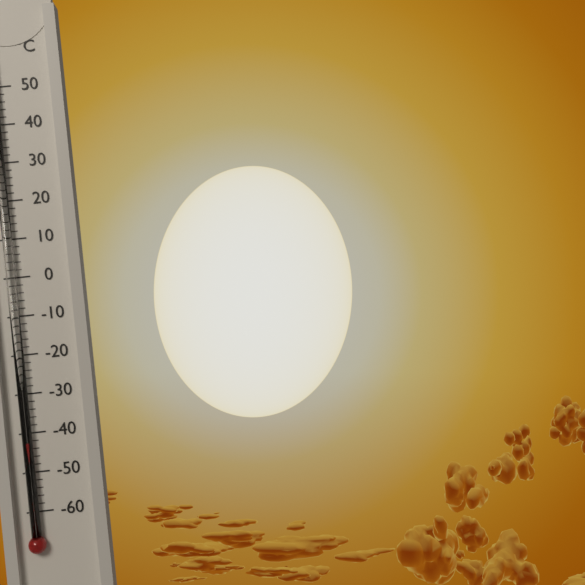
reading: -42 °C
